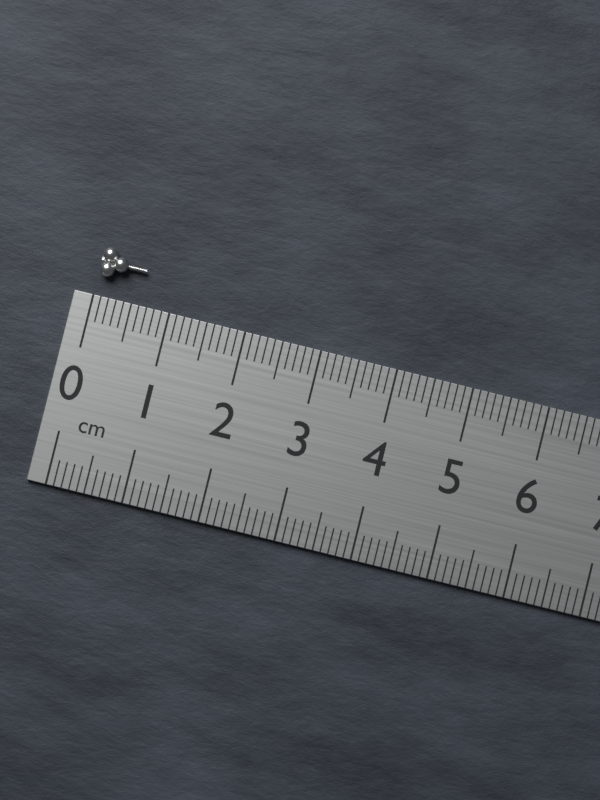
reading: 0.6 cm
